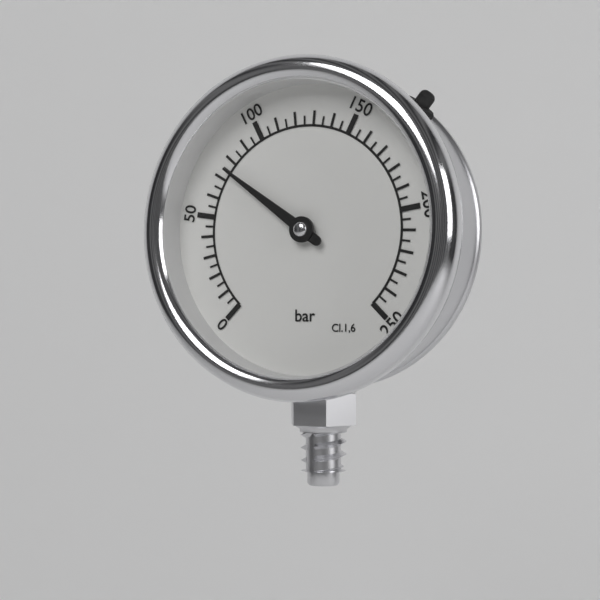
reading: 75 bar
